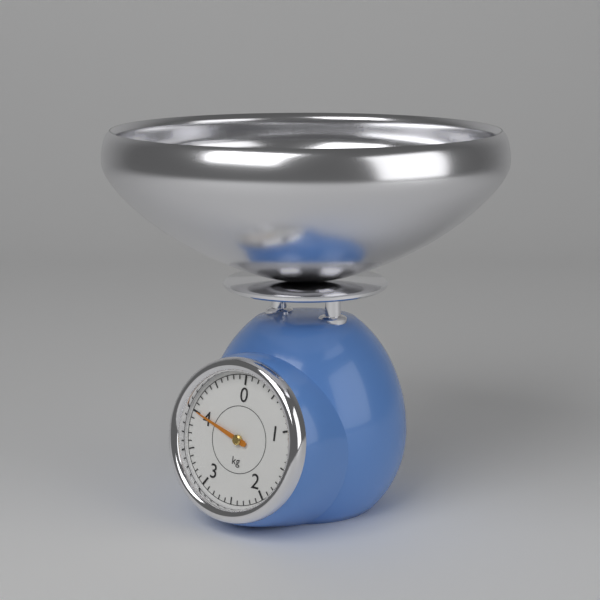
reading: 4.0 kg
